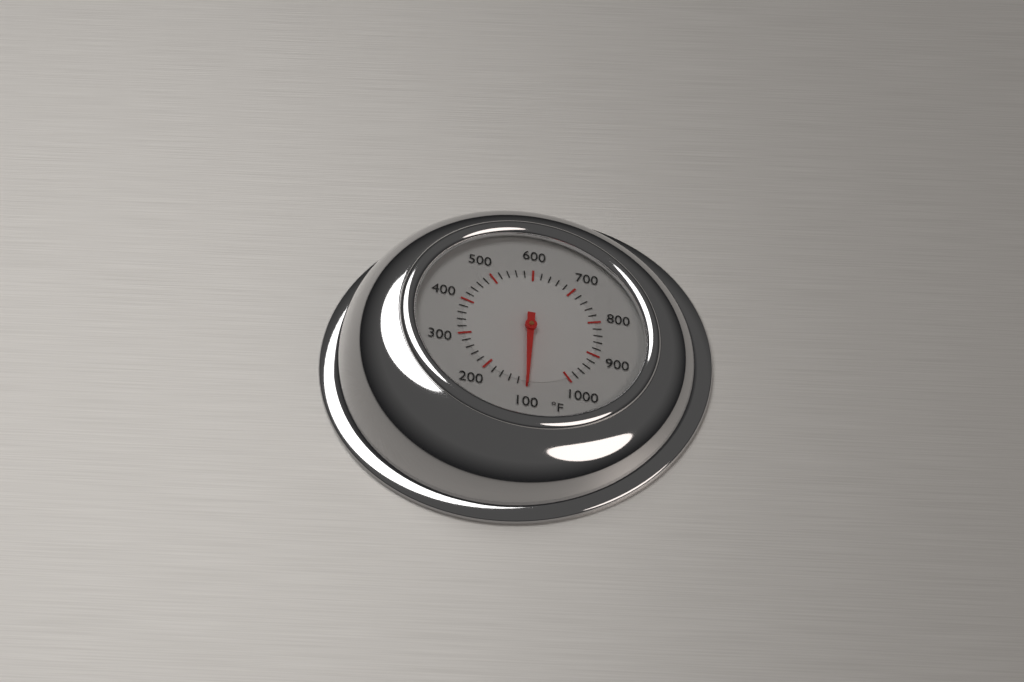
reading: 100 °F
